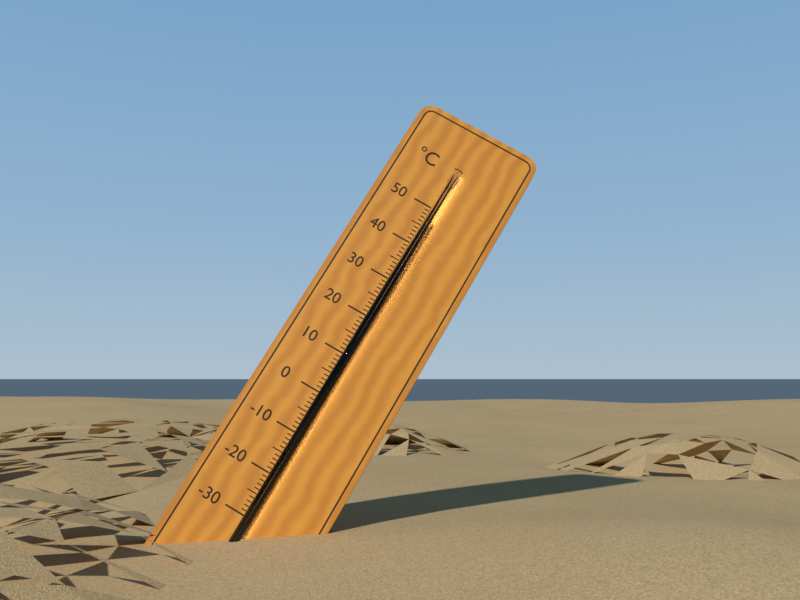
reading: 47 °C
